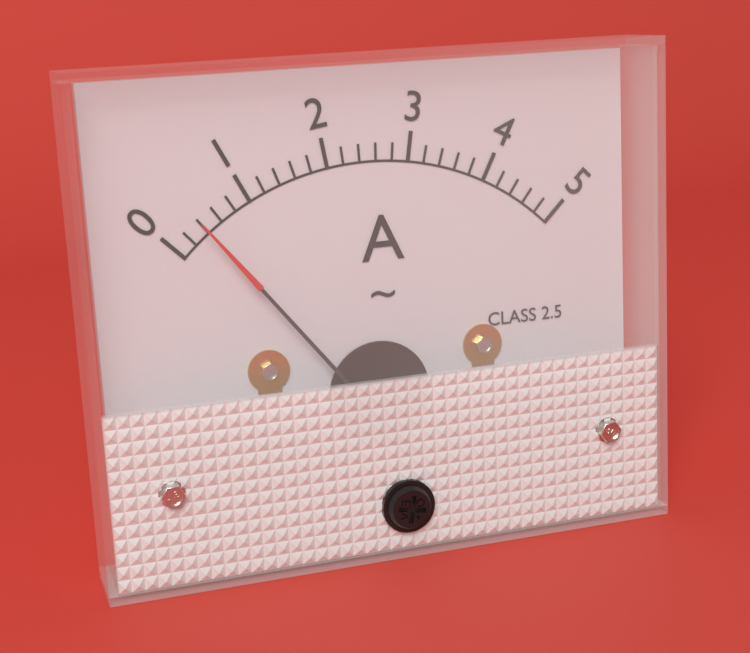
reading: 0.4 A
